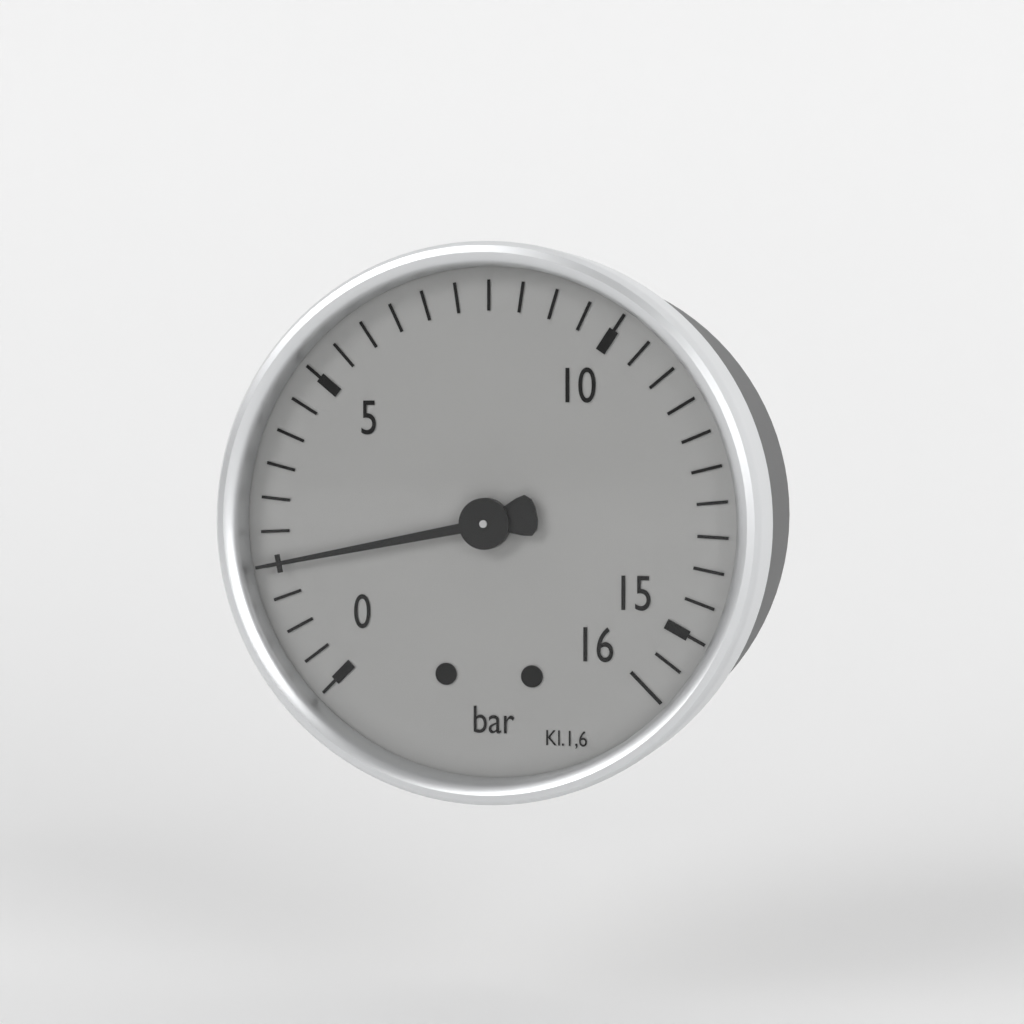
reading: 2.0 bar
